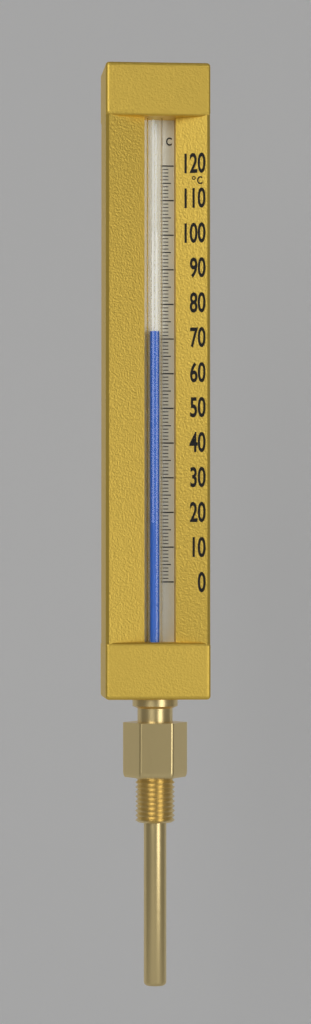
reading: 72 °C
